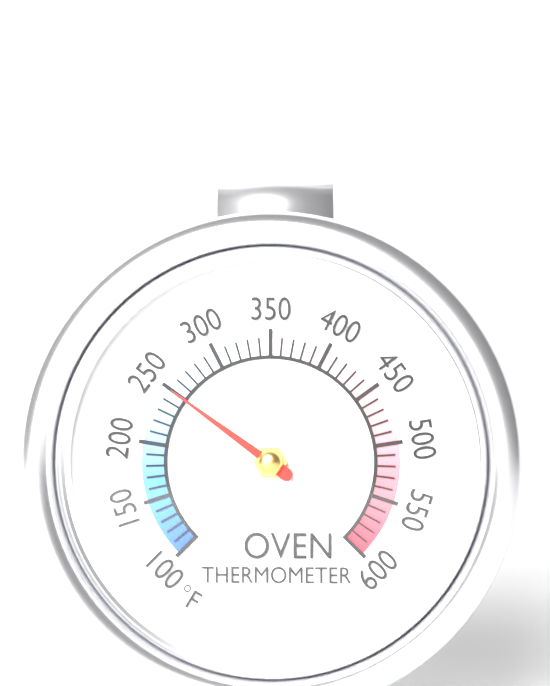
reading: 250 °F
